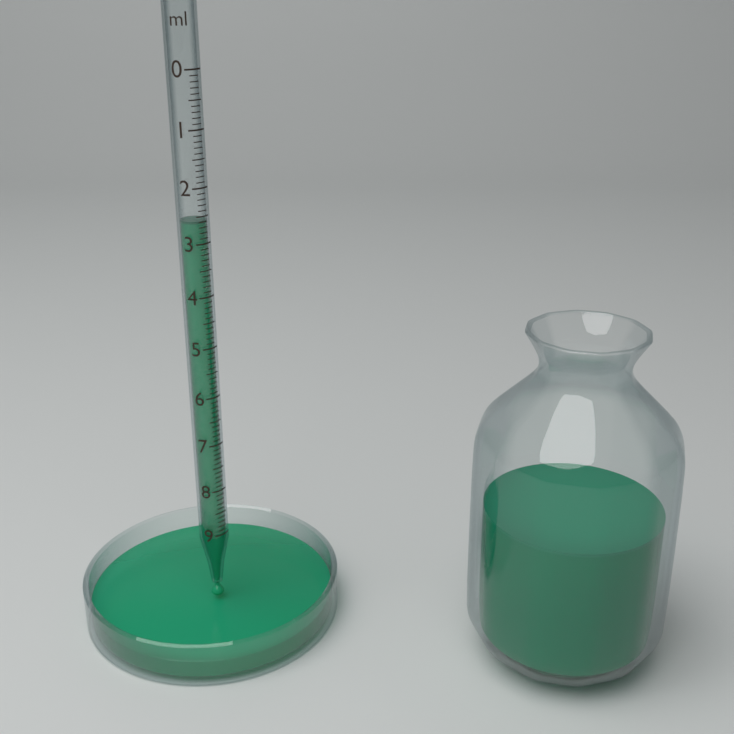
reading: 2.6 ml
